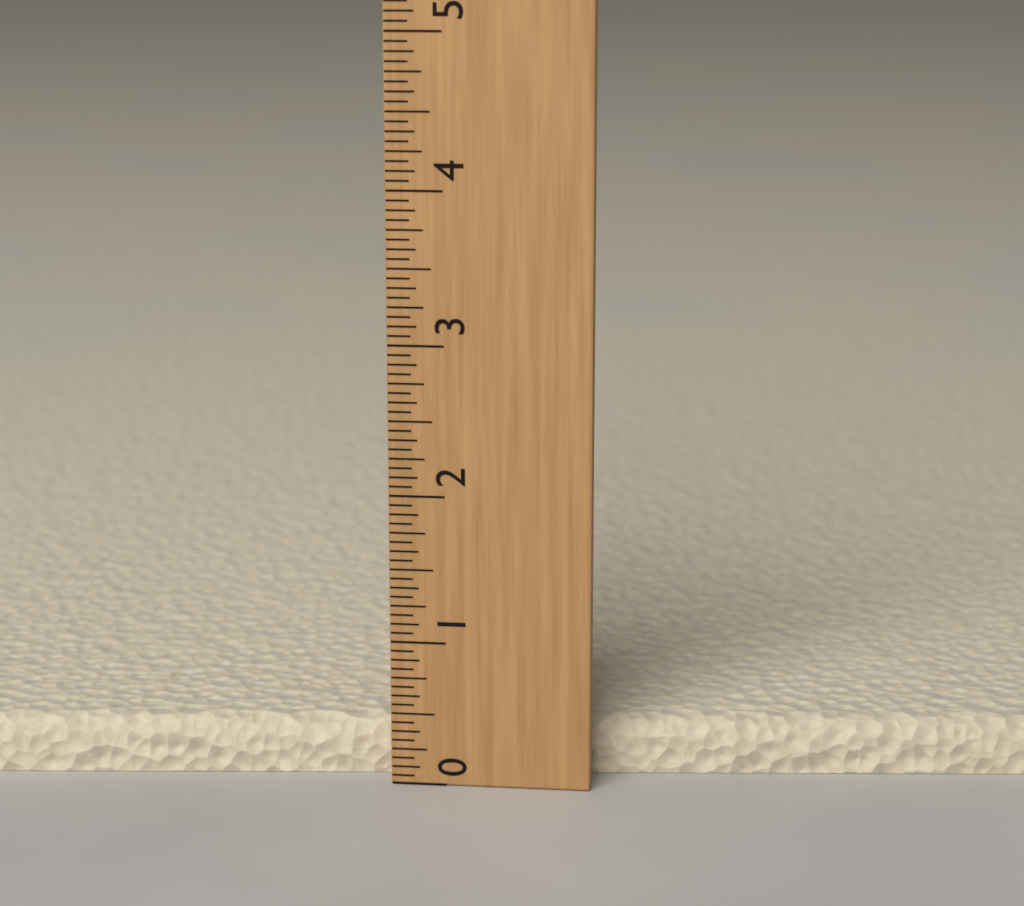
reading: 0.3750 (no unit)
